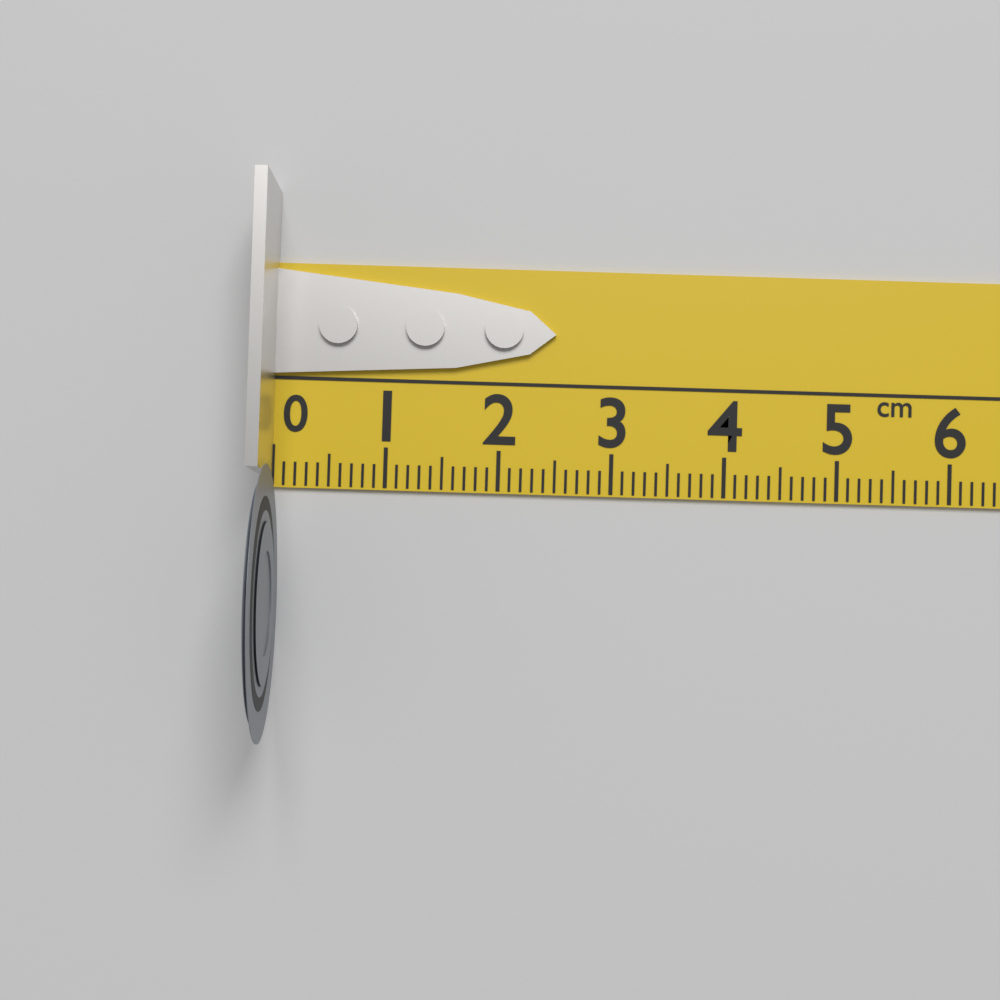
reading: 0.1 cm
